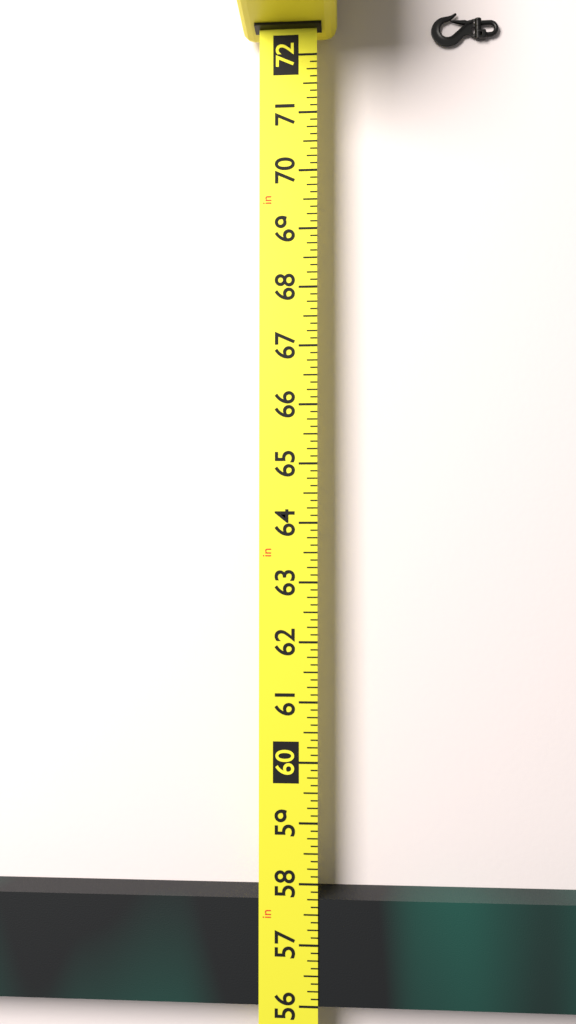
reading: 57.750 in
